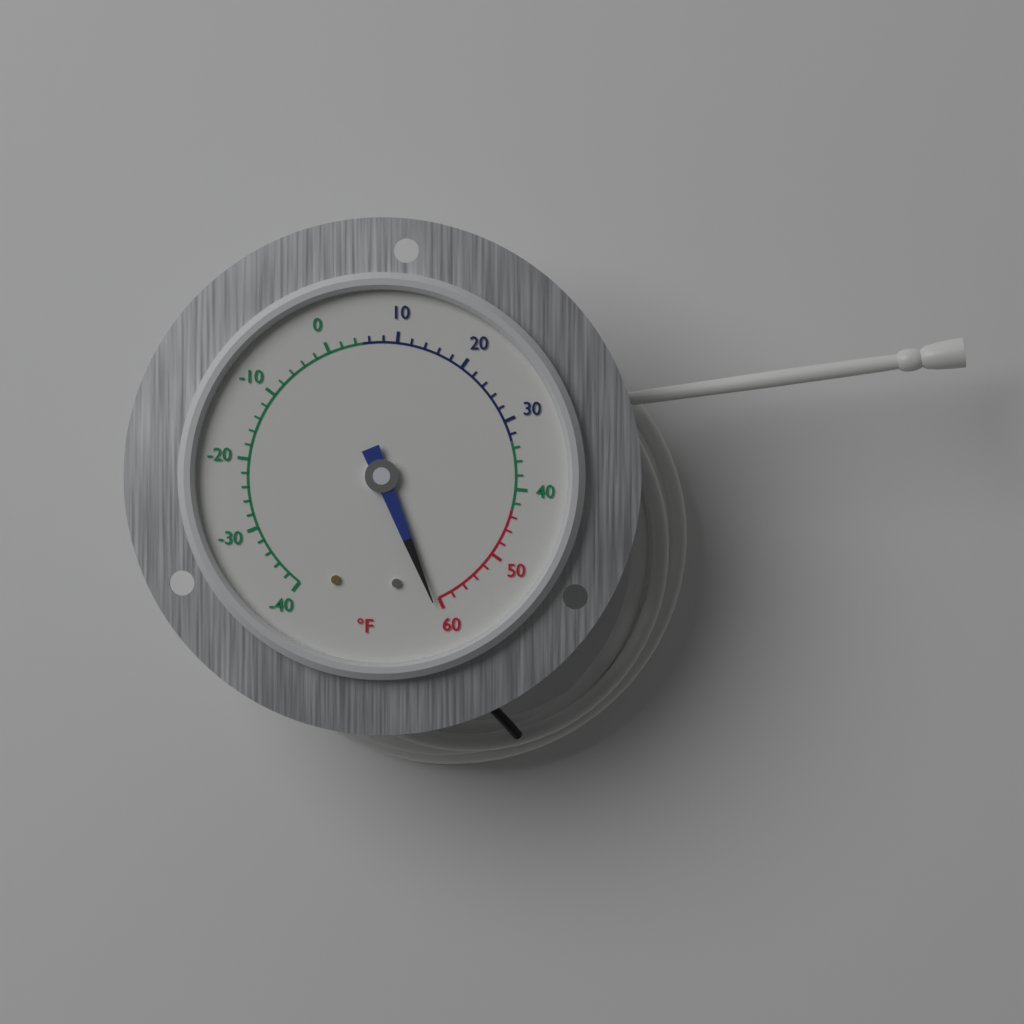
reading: 61 °F
